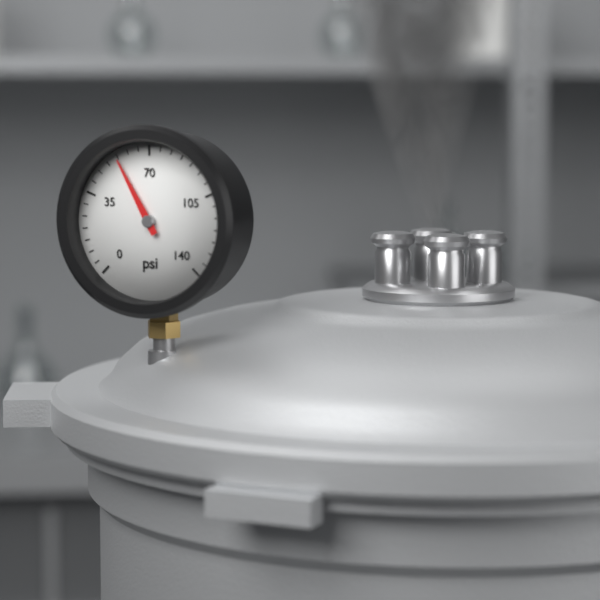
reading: 55 psi
